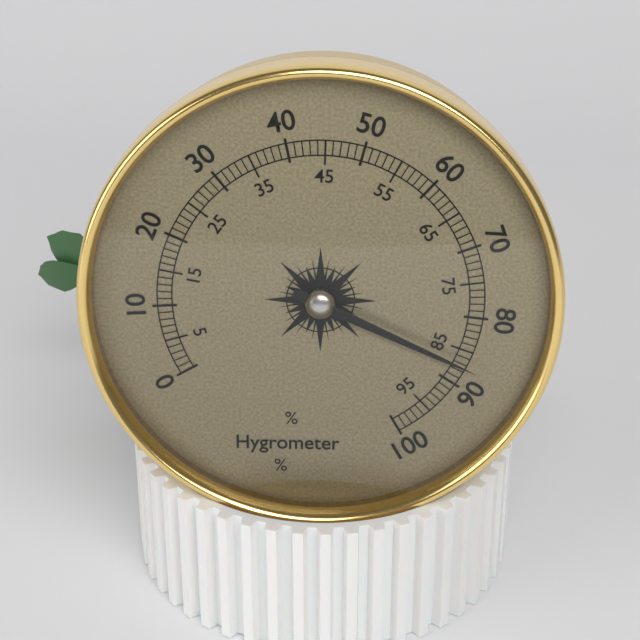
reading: 87 %
